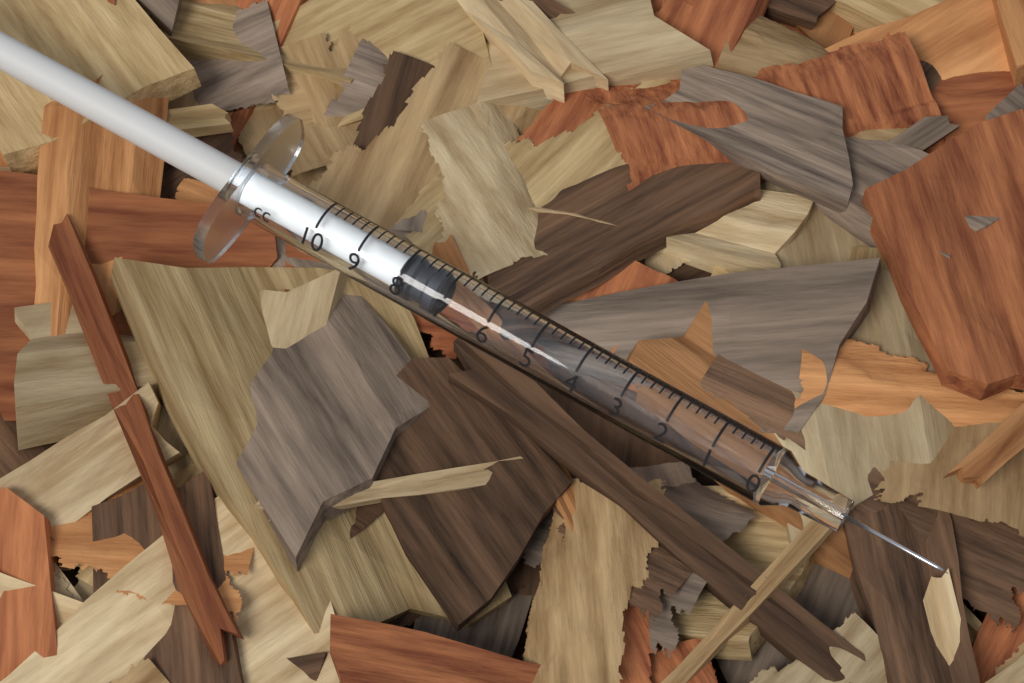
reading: 7.2 cc
